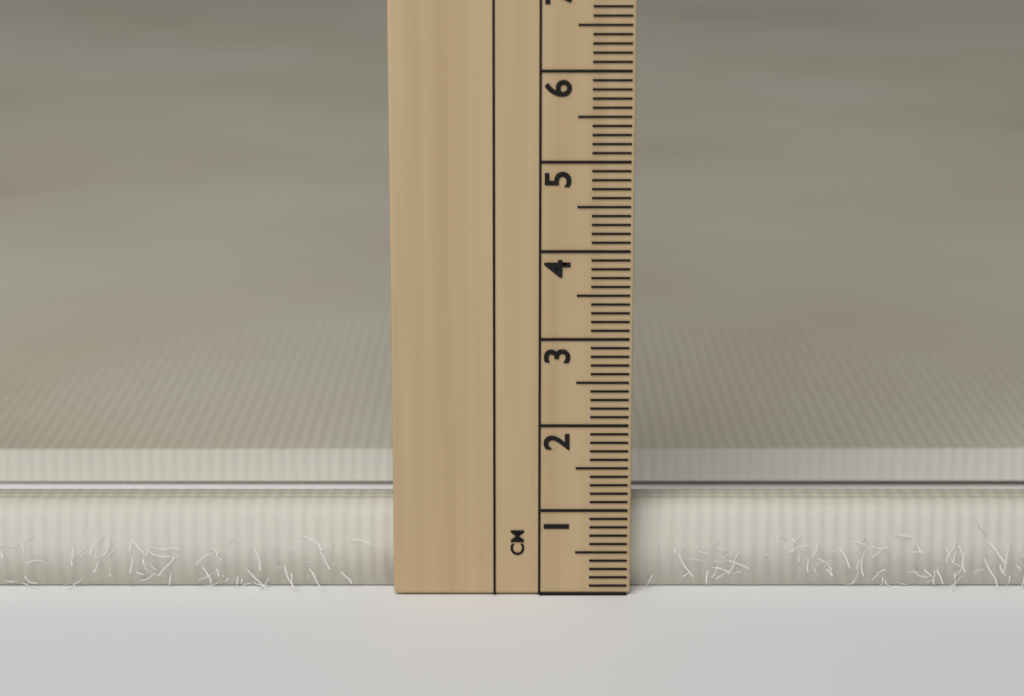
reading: 1.0 cm
